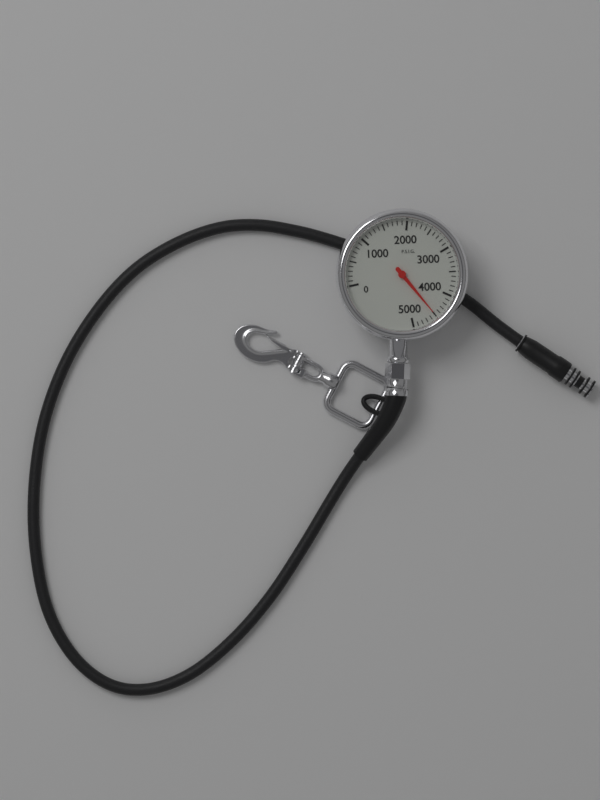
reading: 4500 psi
